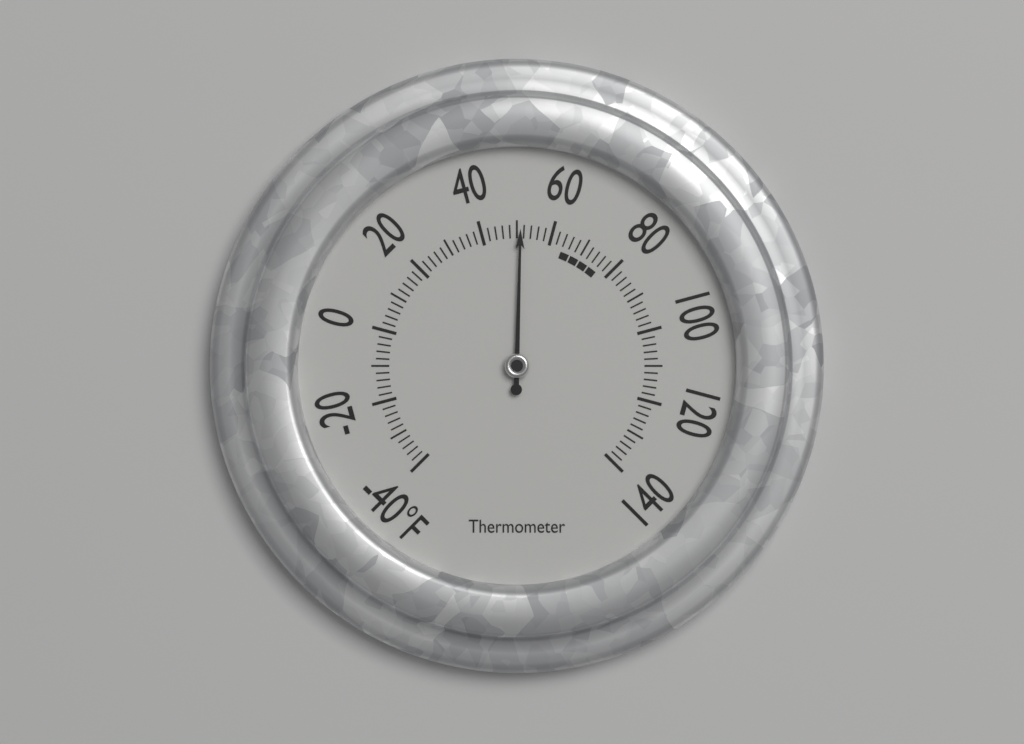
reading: 51 °F
